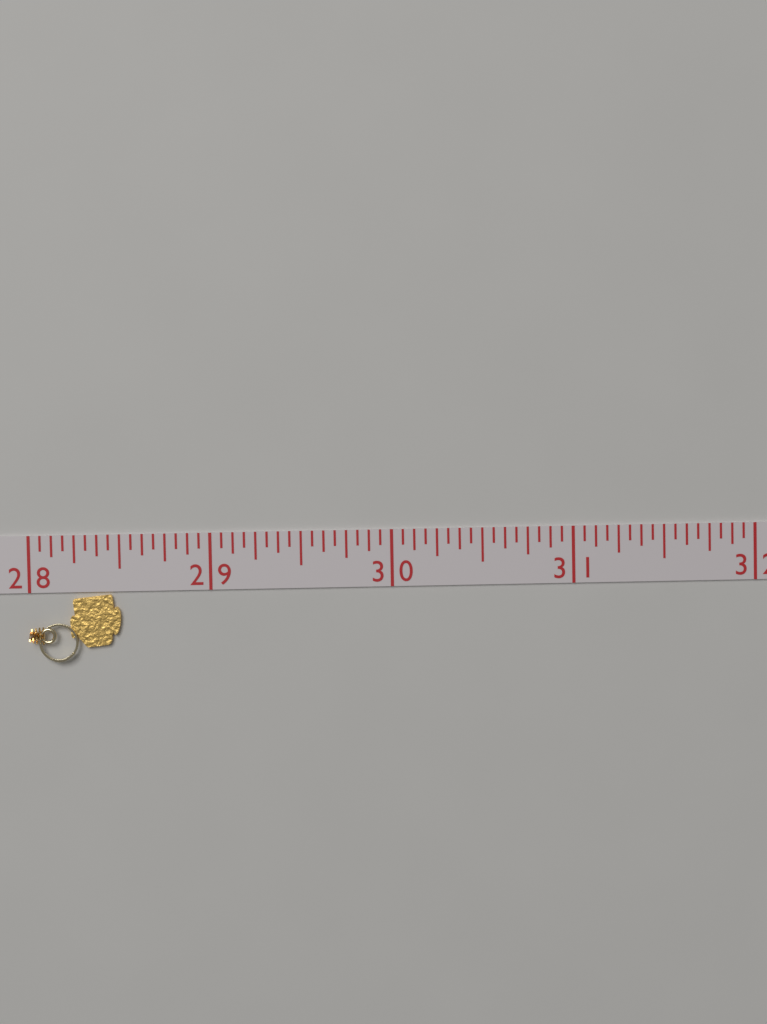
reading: 28.5000 (no unit)
